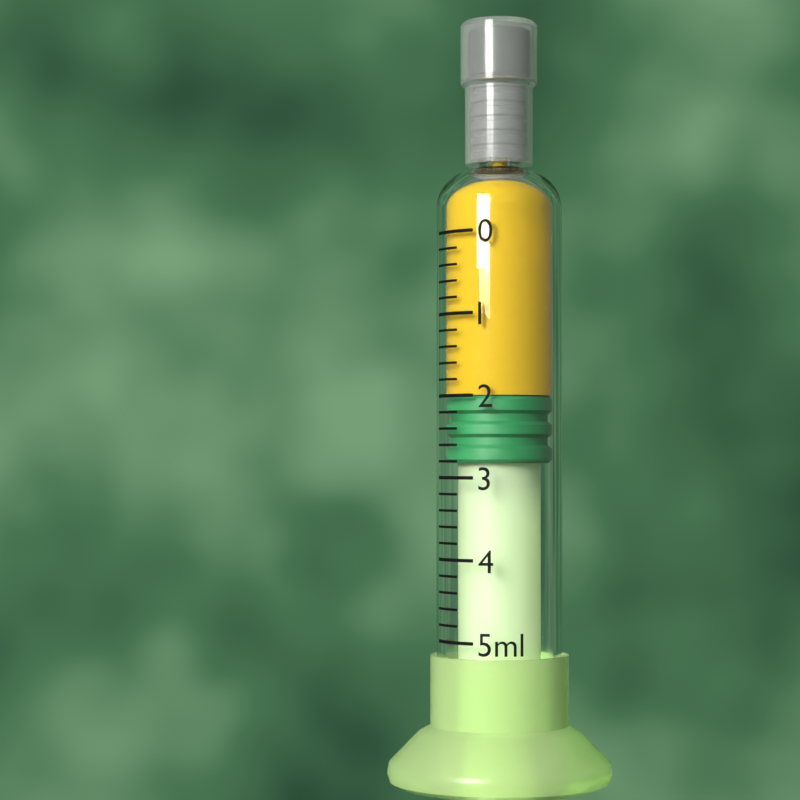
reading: 2.0 ml
